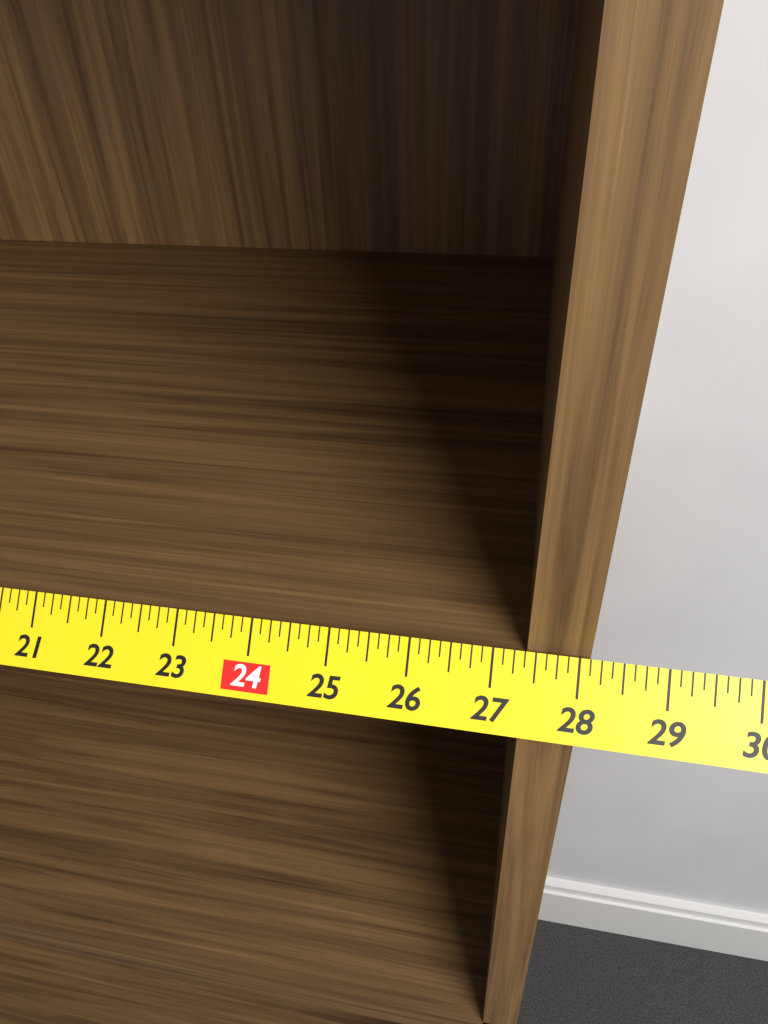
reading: 28.125 in
